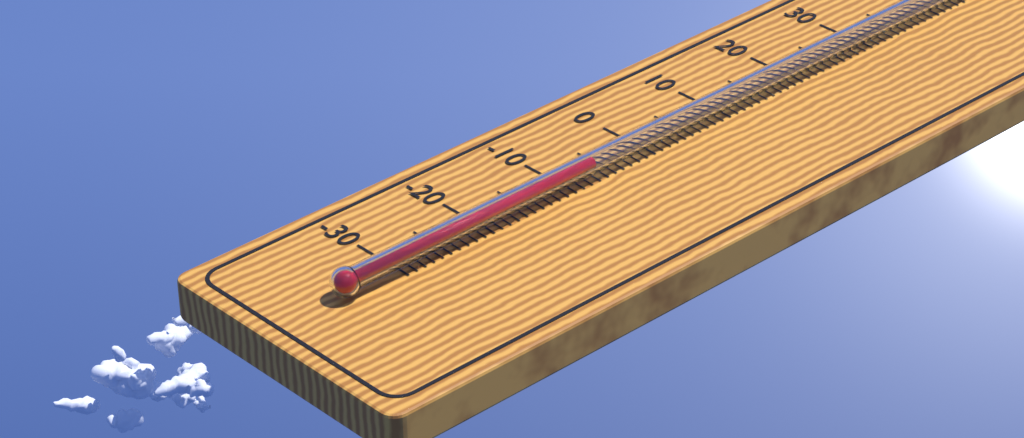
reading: -7 °C
